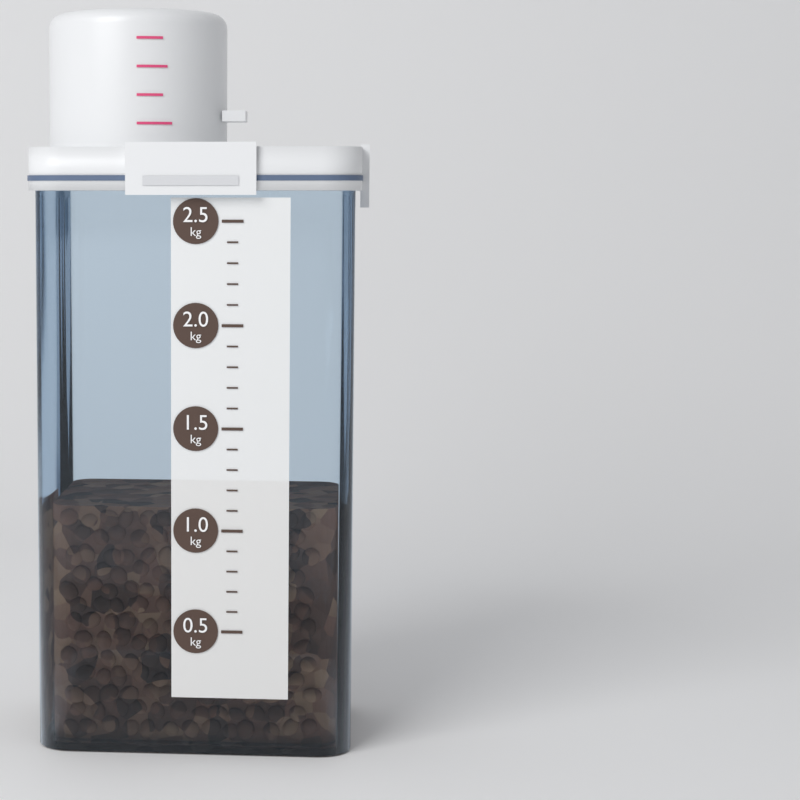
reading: 1.1 kg
